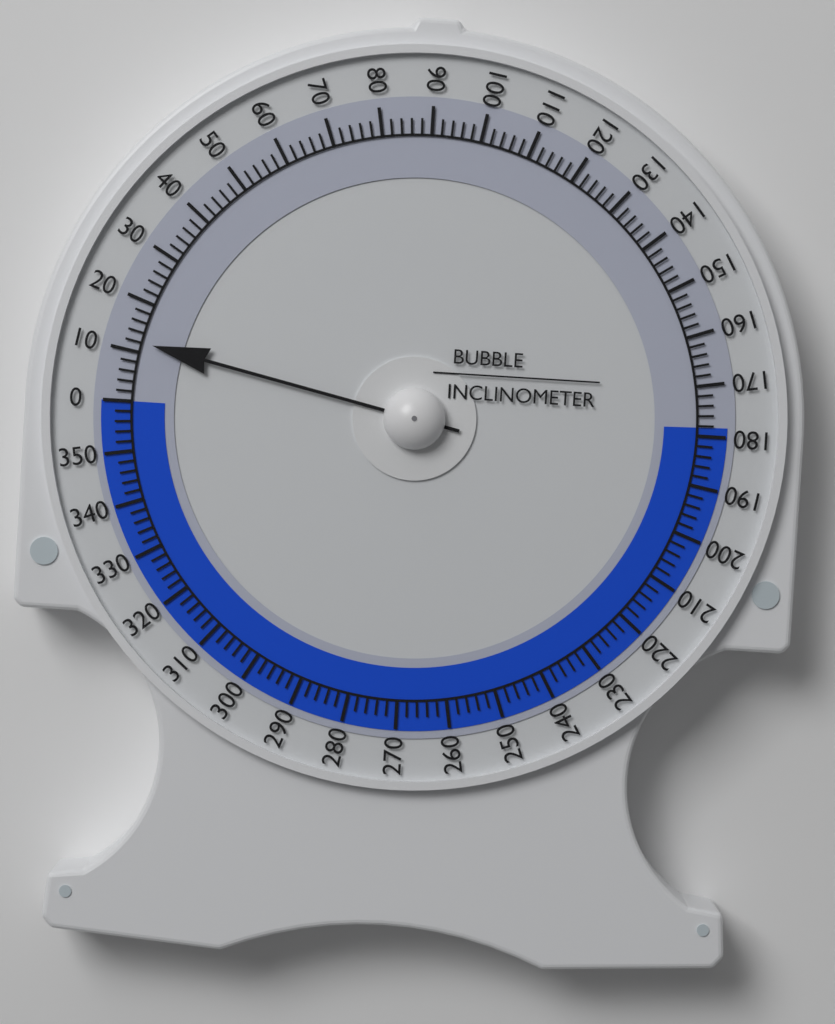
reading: 12 (no unit)
